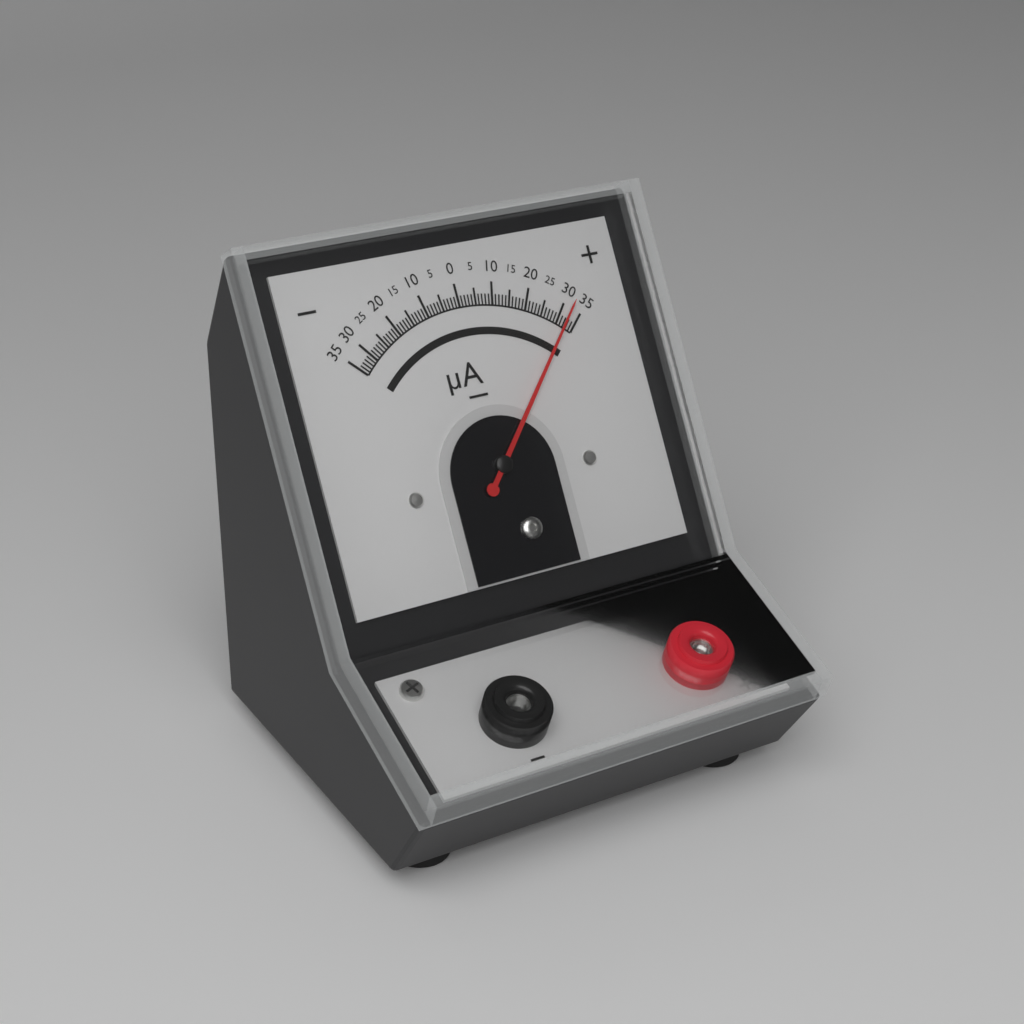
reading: 32 µA
